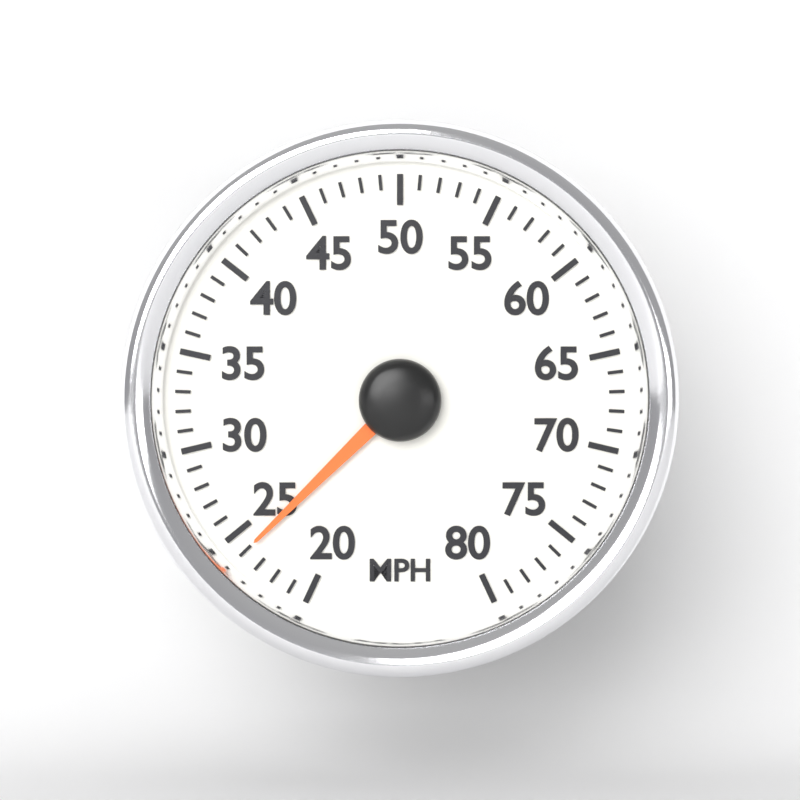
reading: 24 MPH
